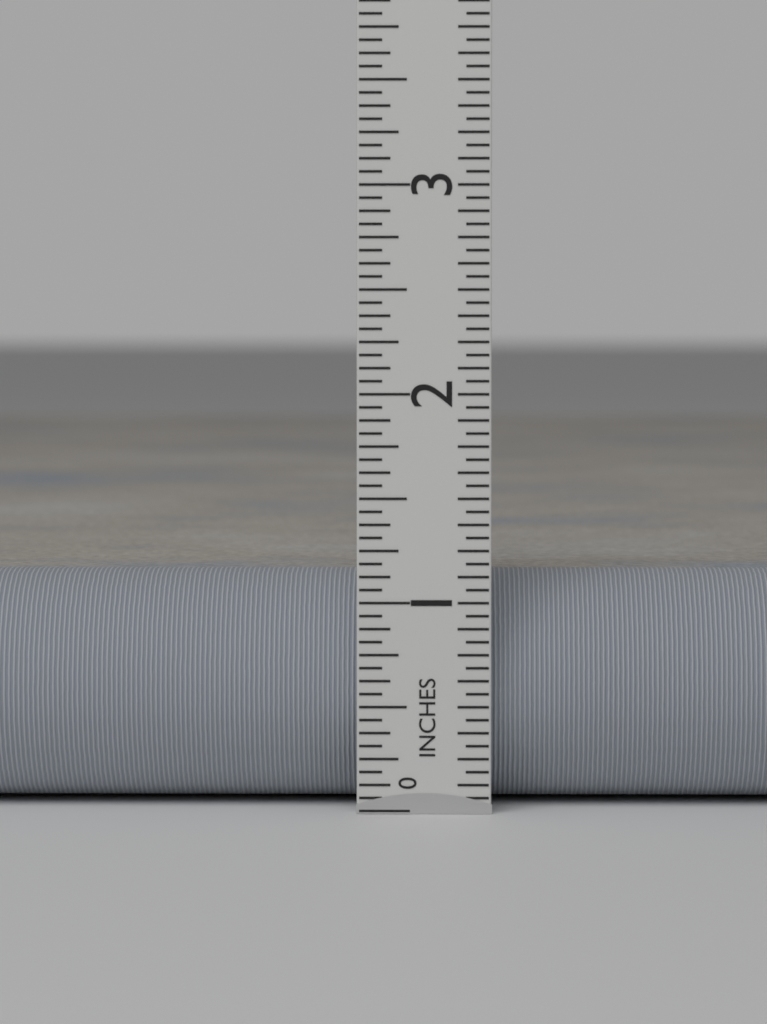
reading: 1.1250 in
